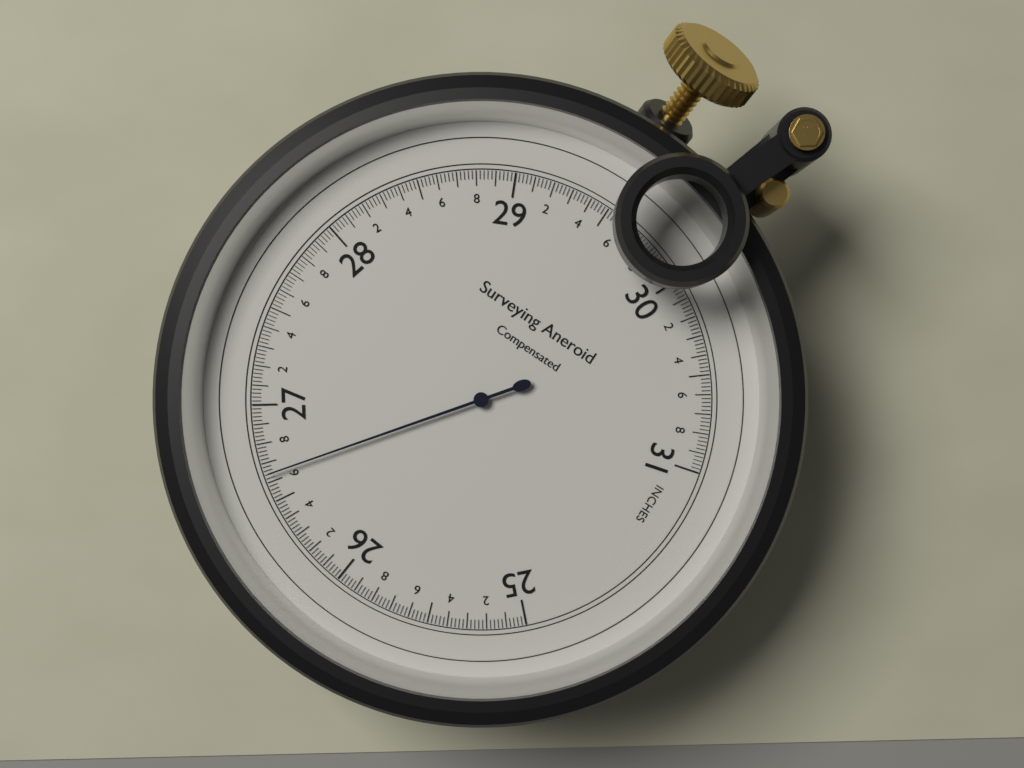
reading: 26.64 inches
